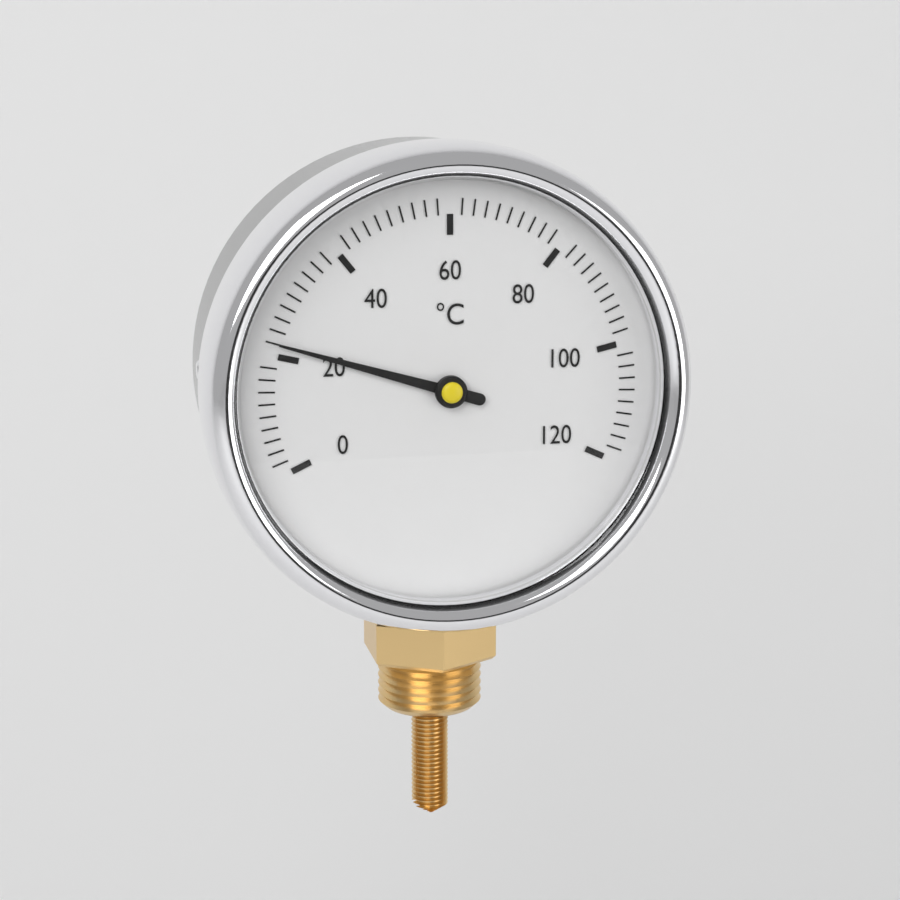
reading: 22 °C
